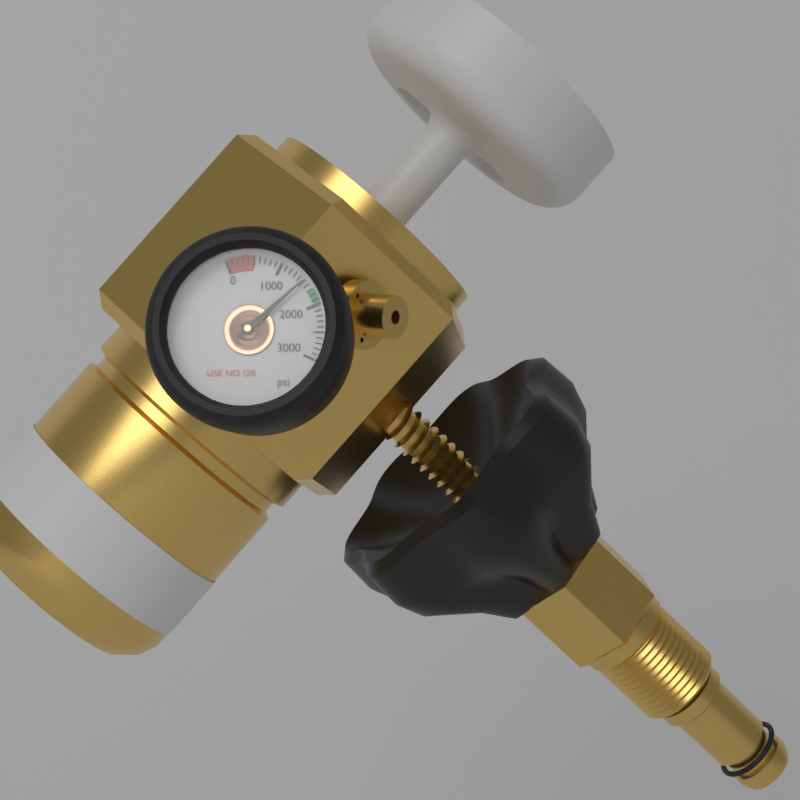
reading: 1500 psi
